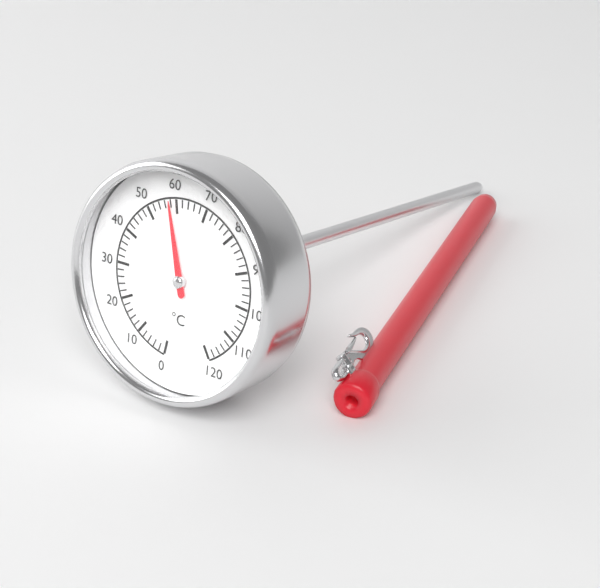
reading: 58 °C
